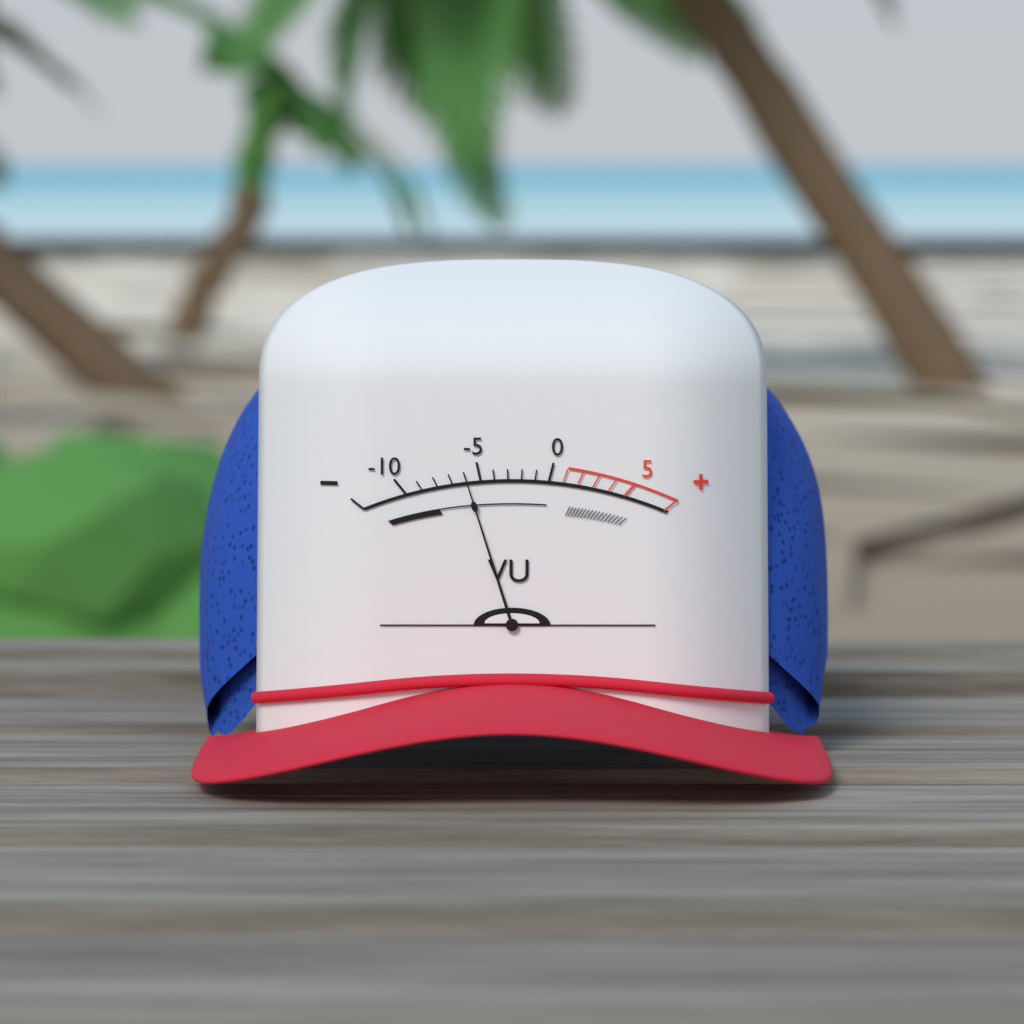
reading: -6 VU
